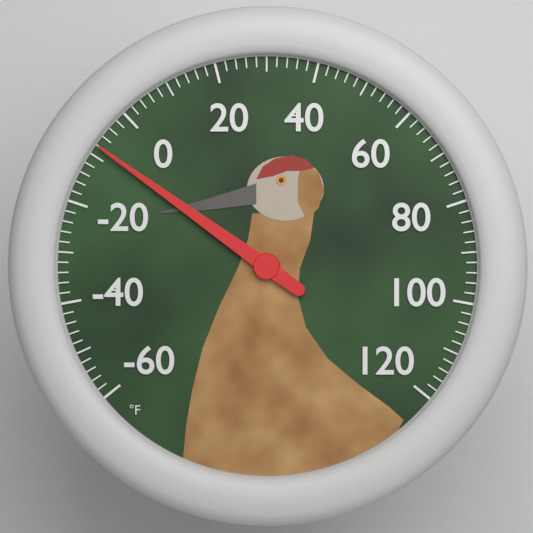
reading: -8 °F
